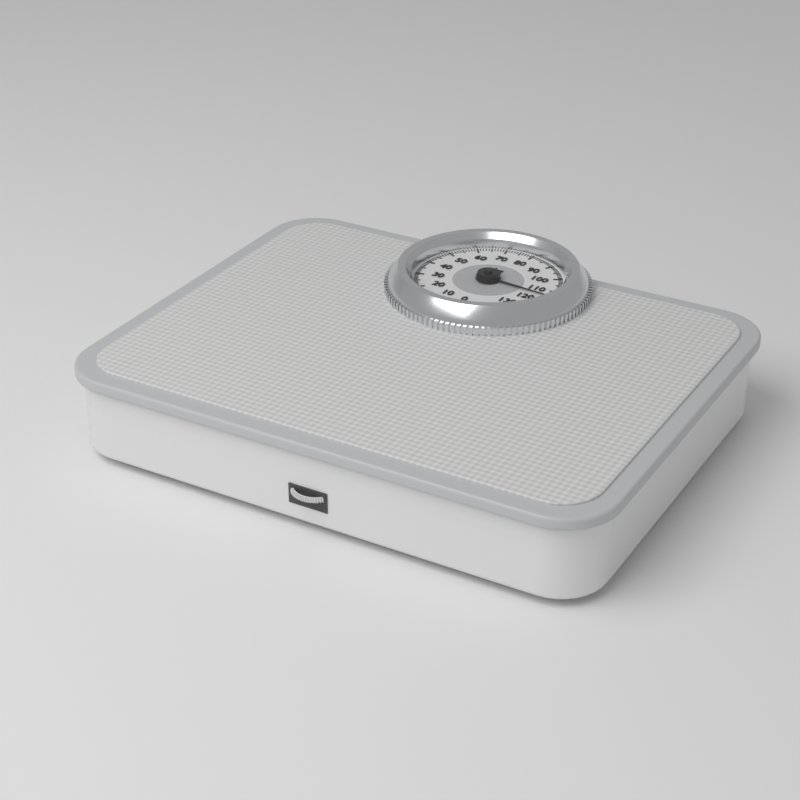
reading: 115 kg
